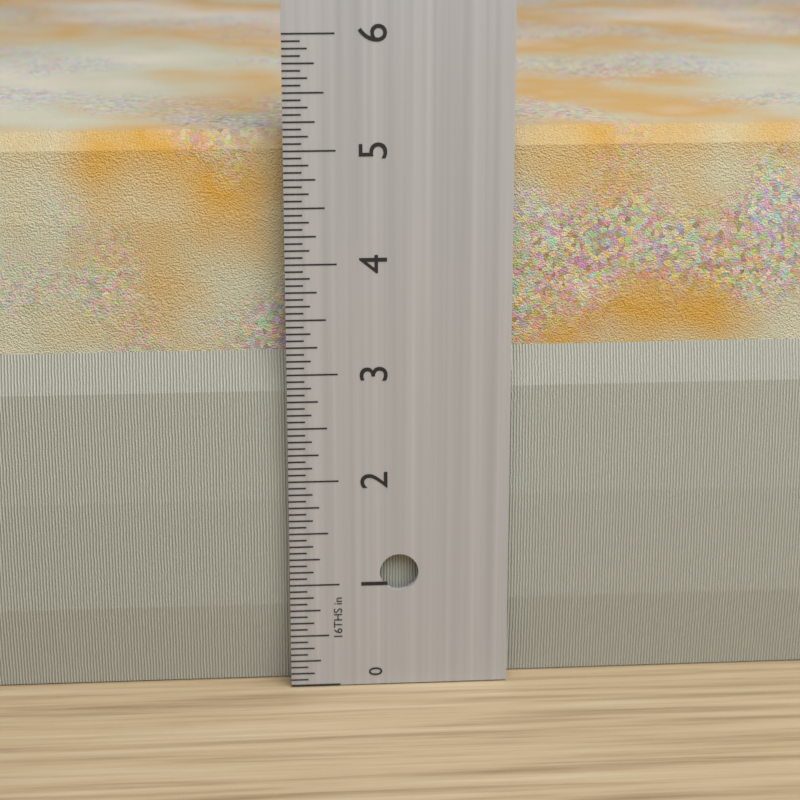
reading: 5.1250 in
